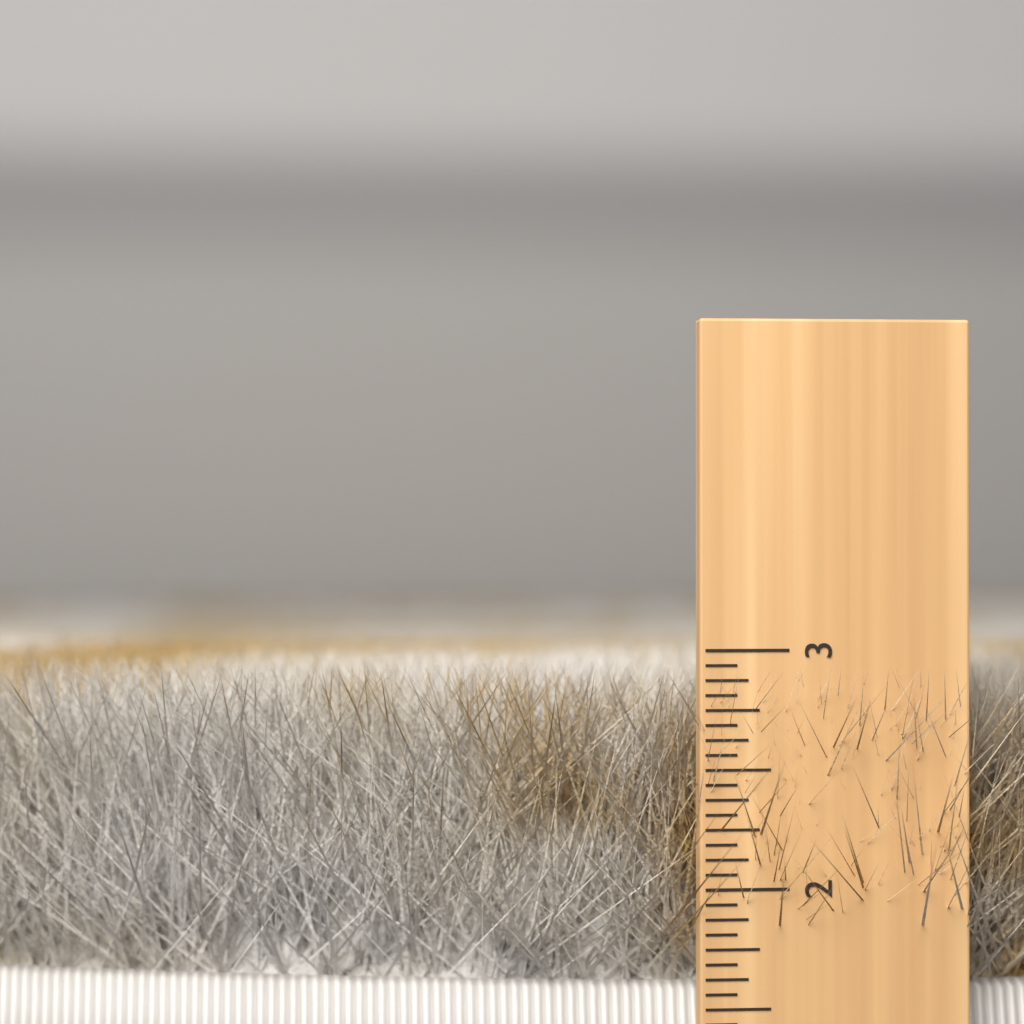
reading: 2.9375 in
